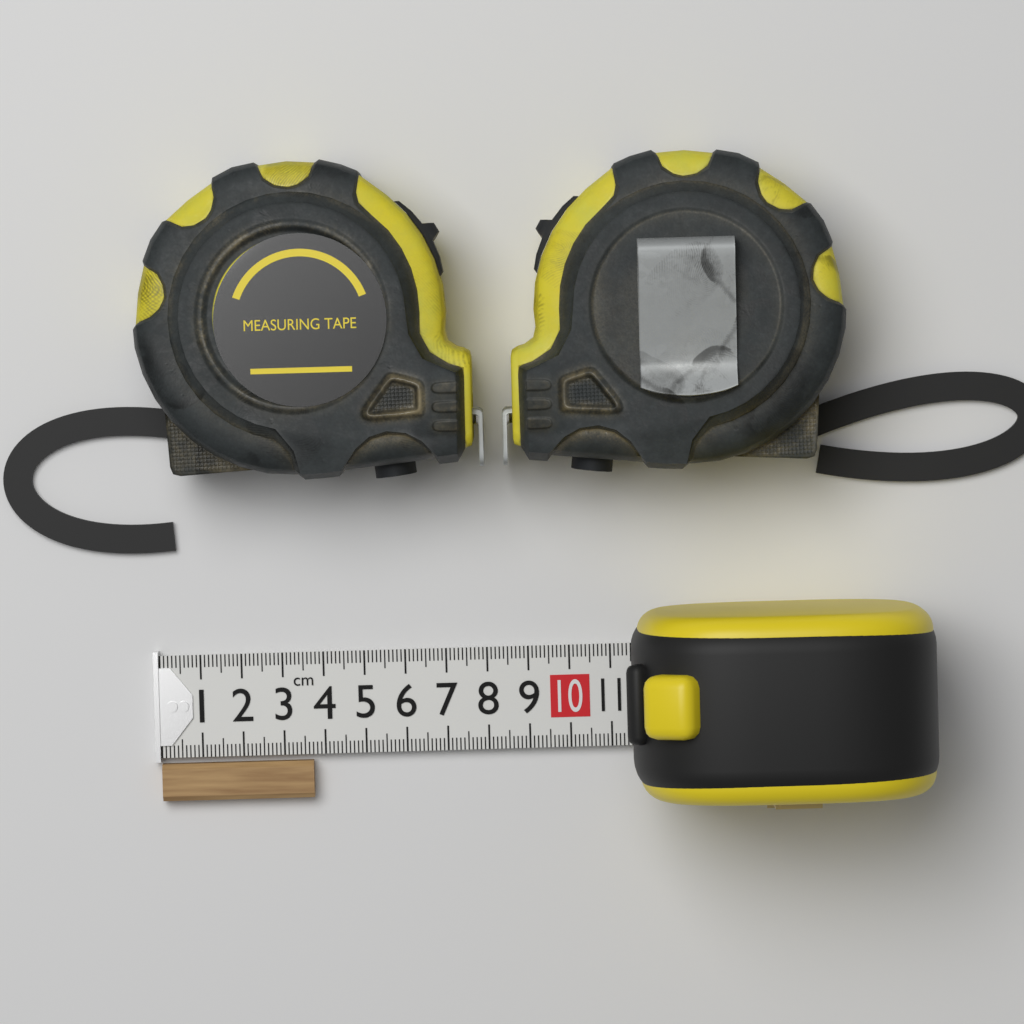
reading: 3.7 cm
